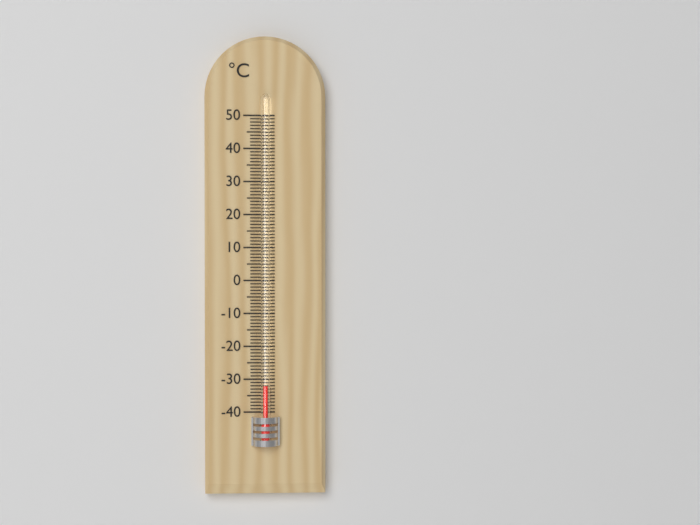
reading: -32 °C
